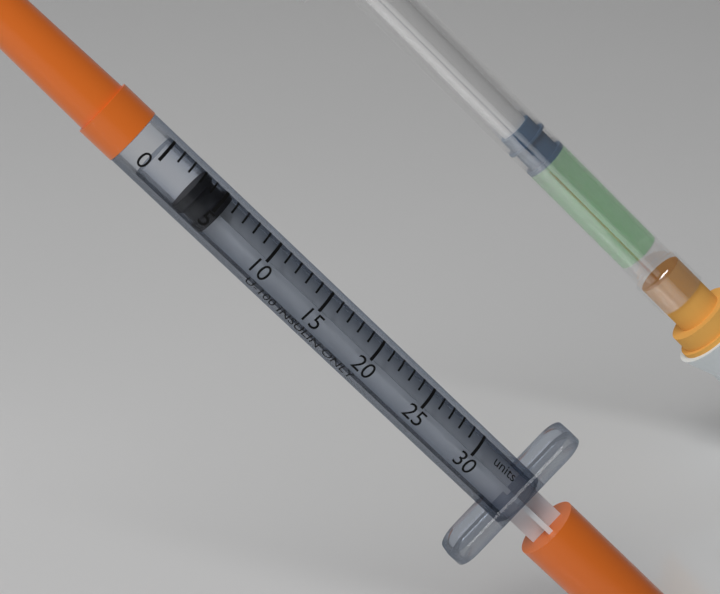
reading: 3 units
